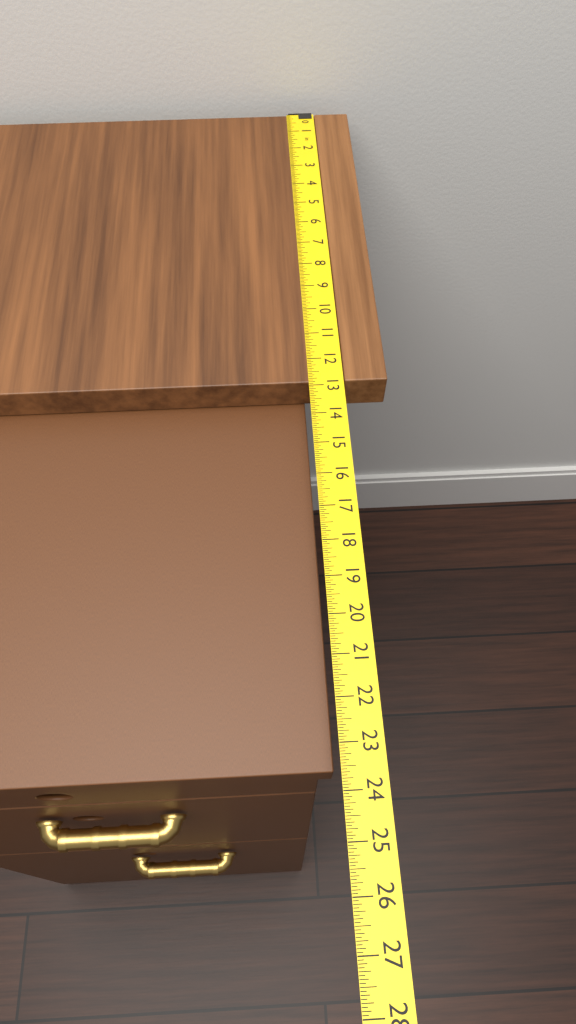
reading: 12.8750 in
